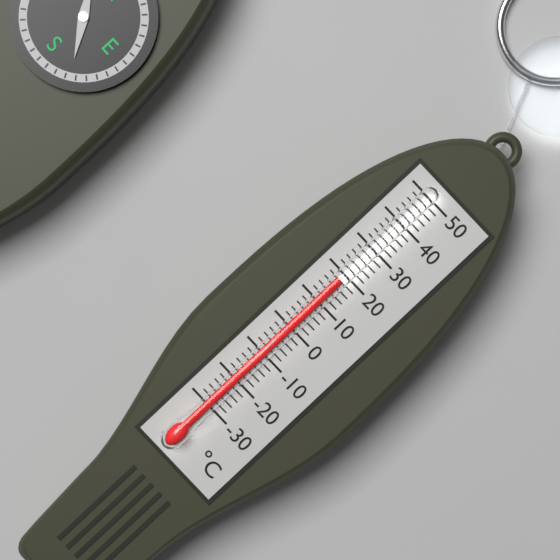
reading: 18 °C
